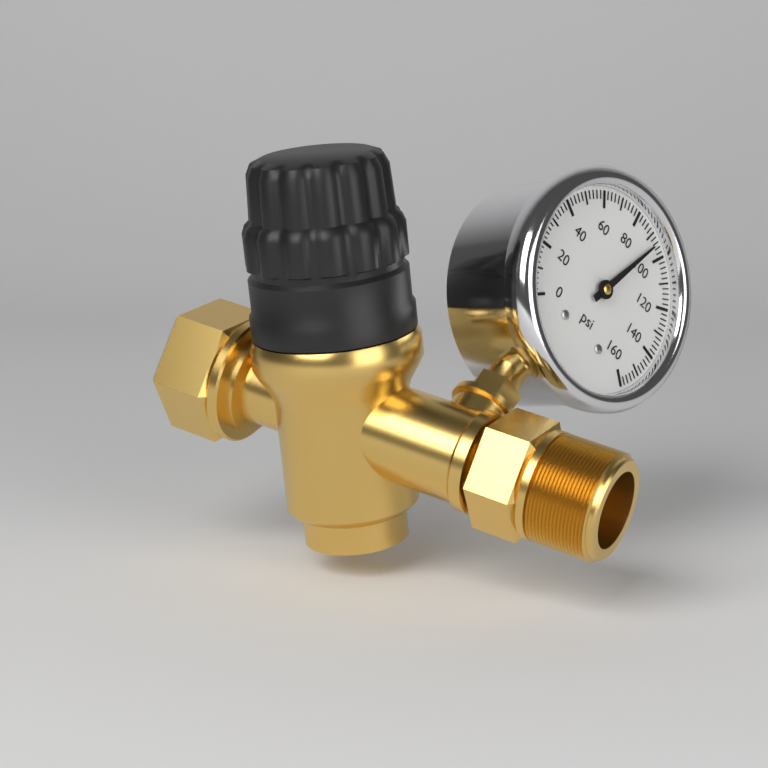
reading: 94 psi
